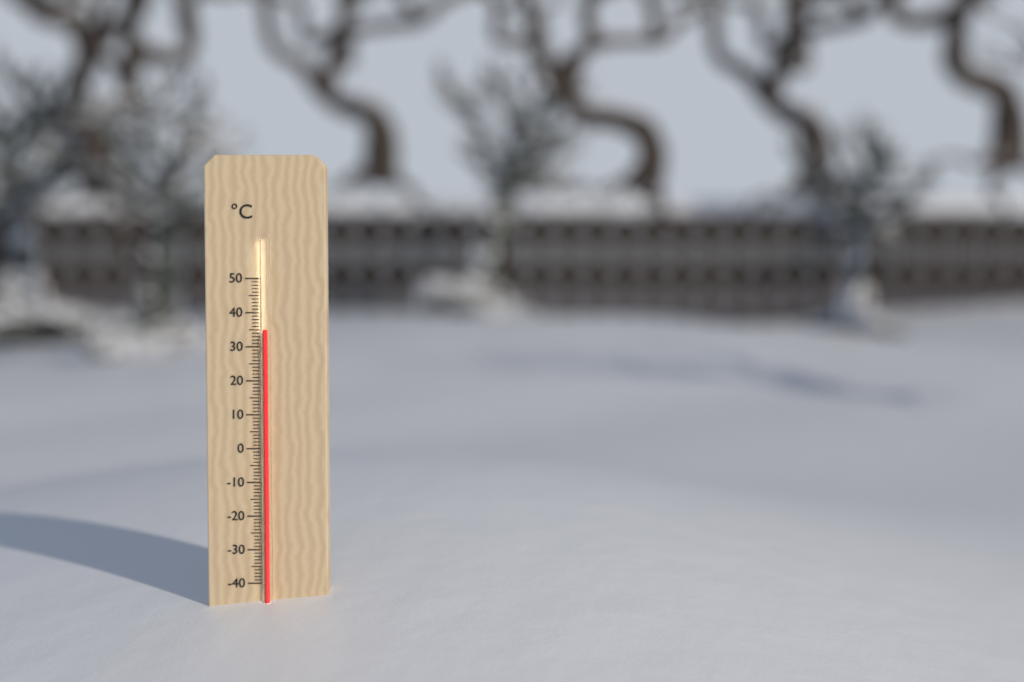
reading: 35 °C
